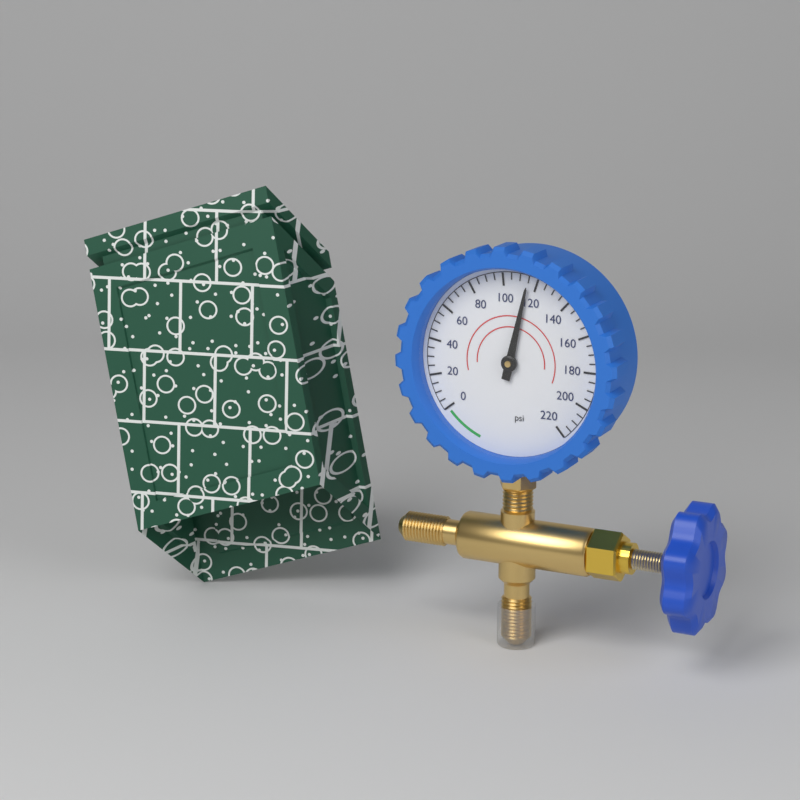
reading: 115 psi
